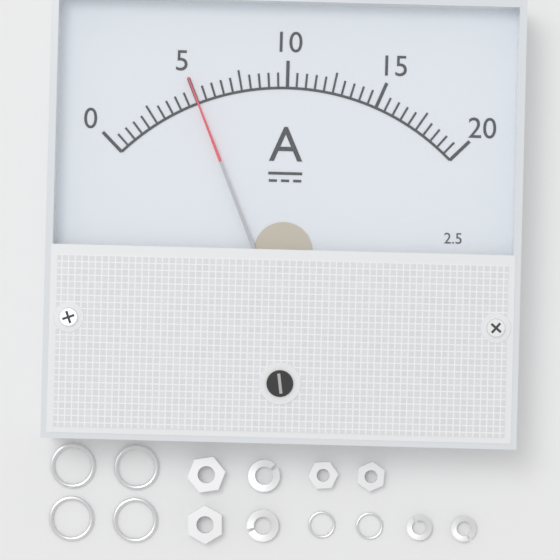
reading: 5.0 A
